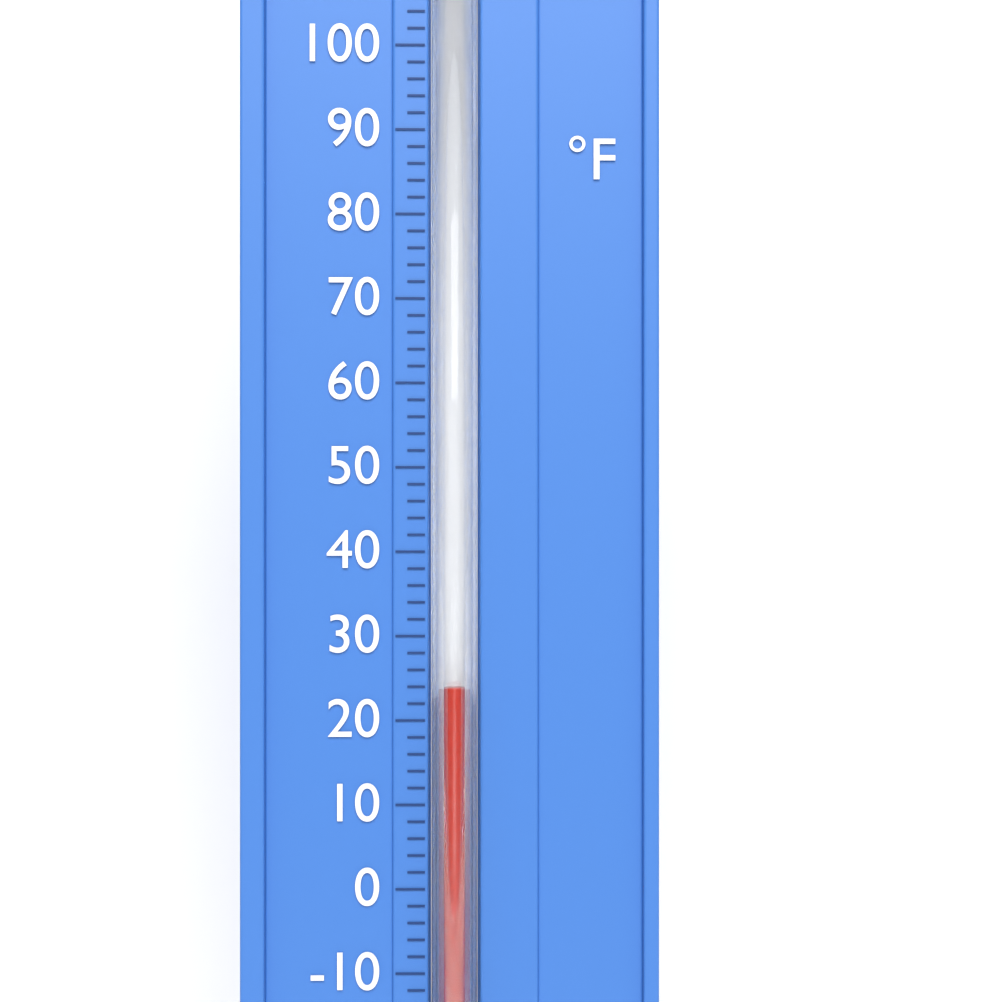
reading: 24 °F
